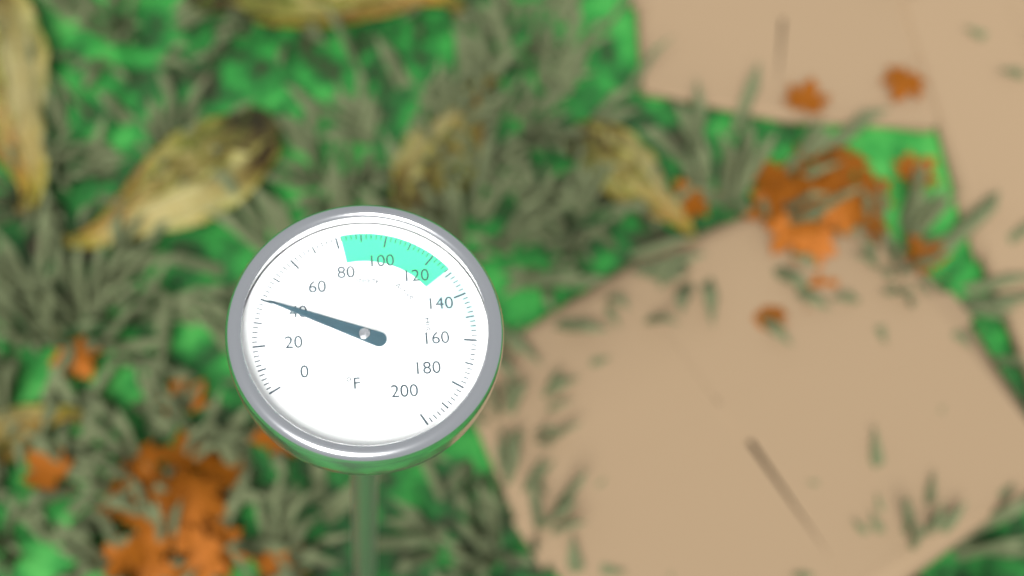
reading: 40 °F
